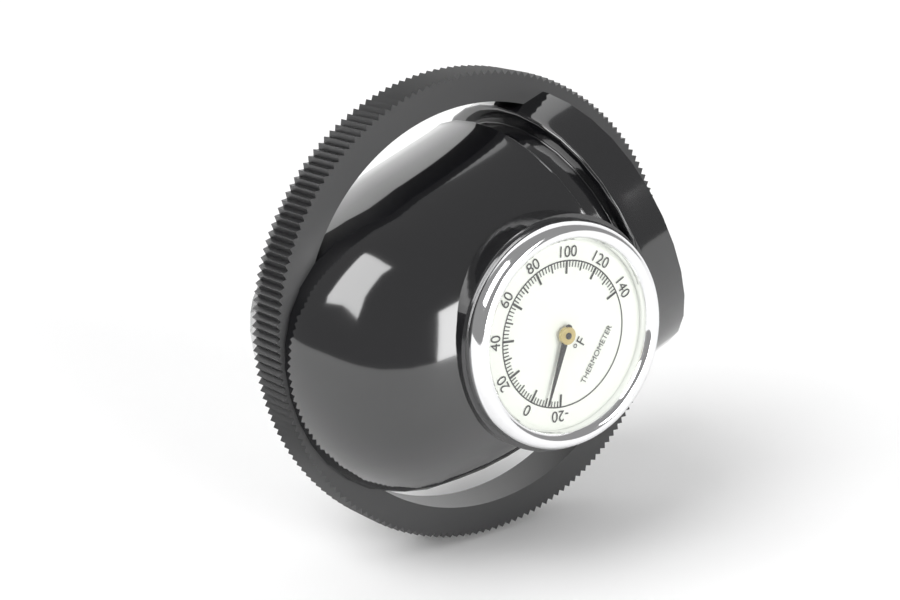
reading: -10 °F
